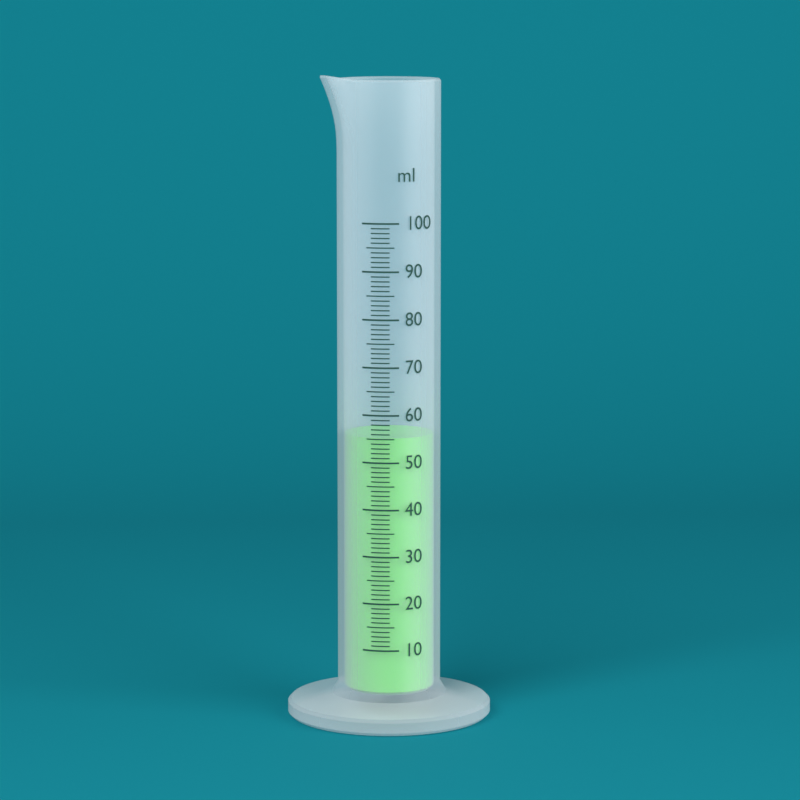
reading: 55 ml
